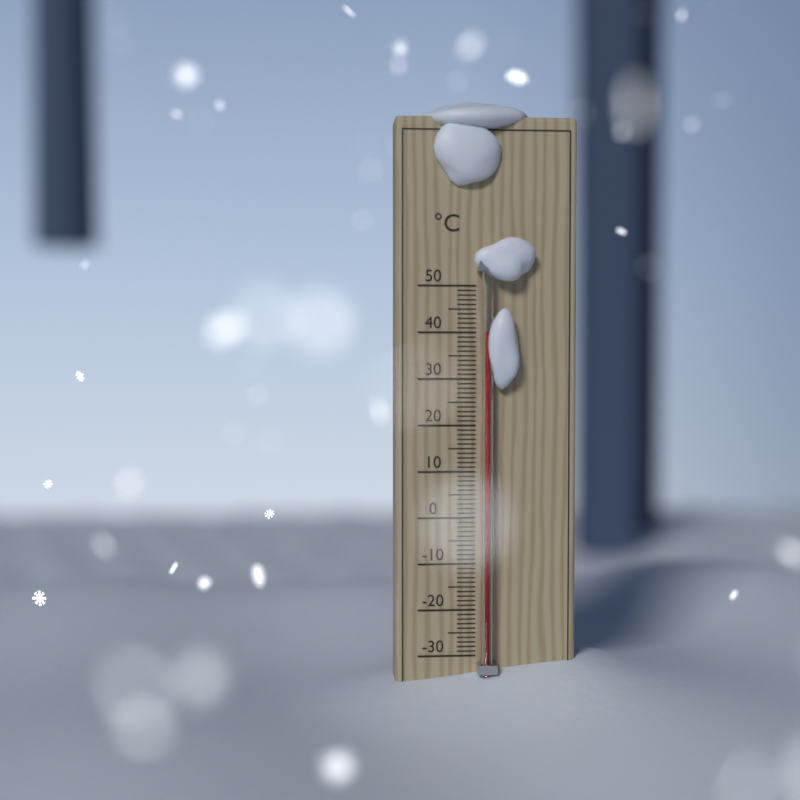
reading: 40 °C
